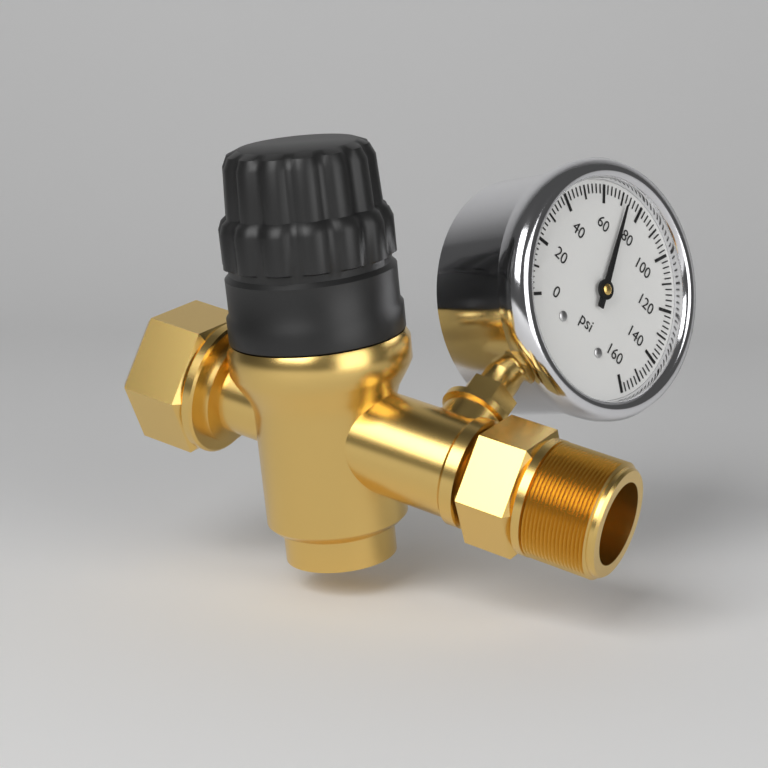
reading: 72 psi
